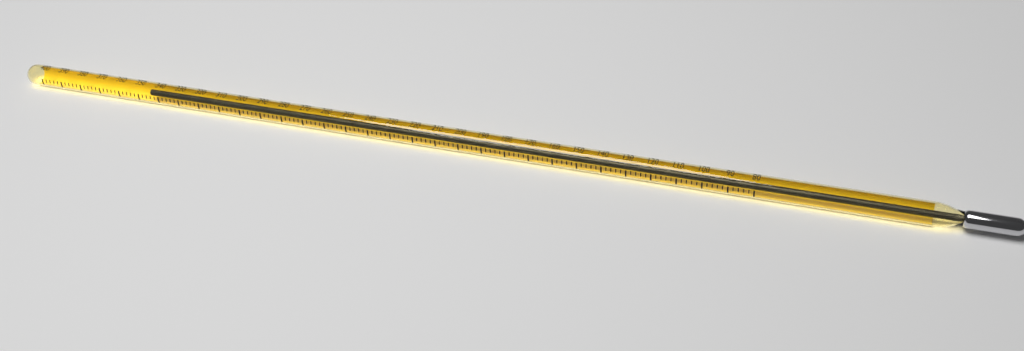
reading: 346 (no unit)
